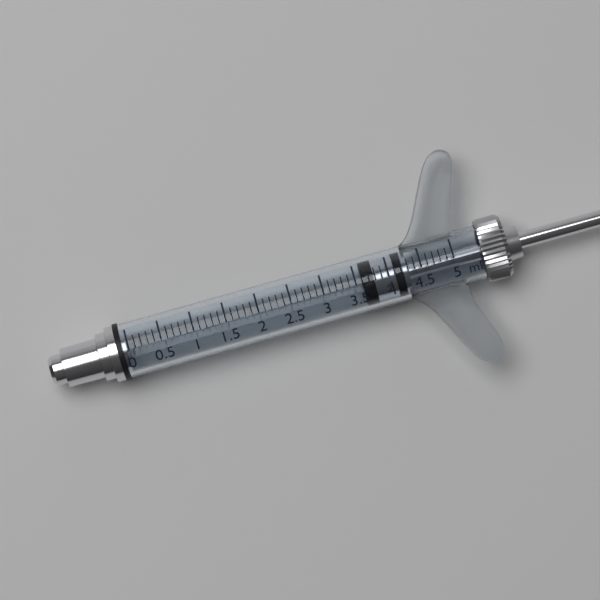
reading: 3.6 ml
